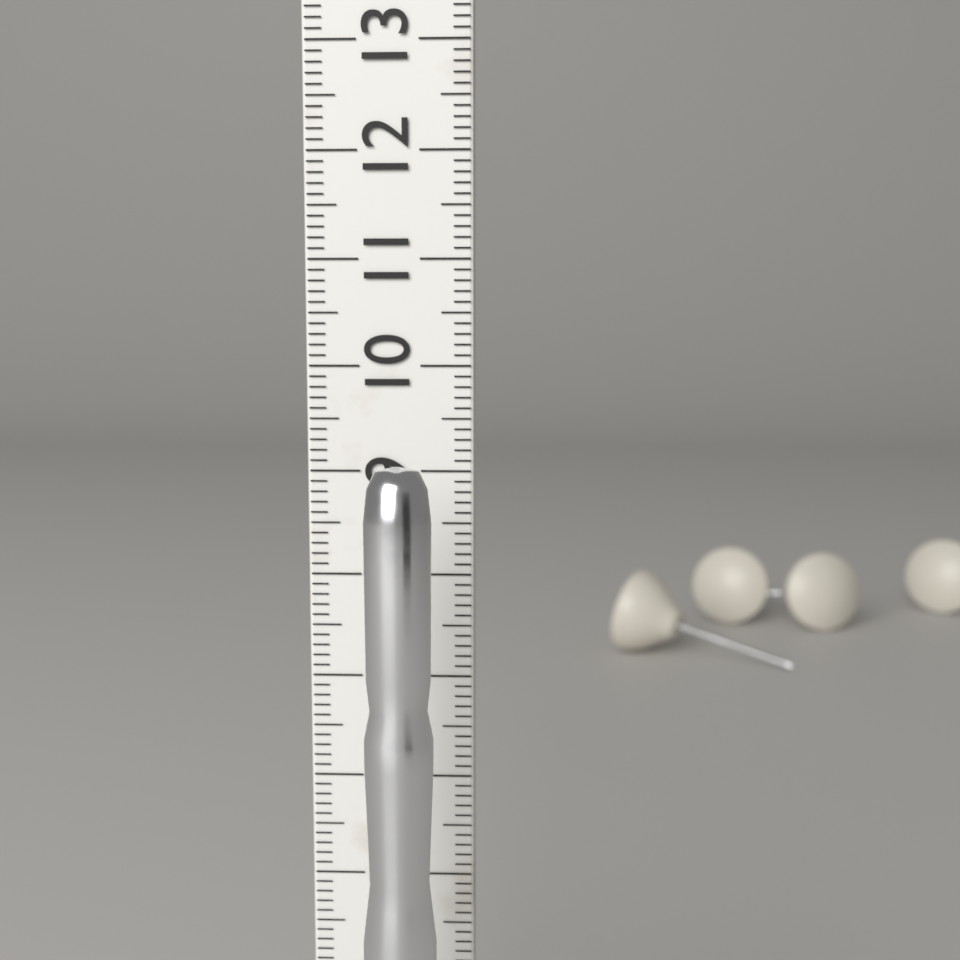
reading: 9.2 cm
